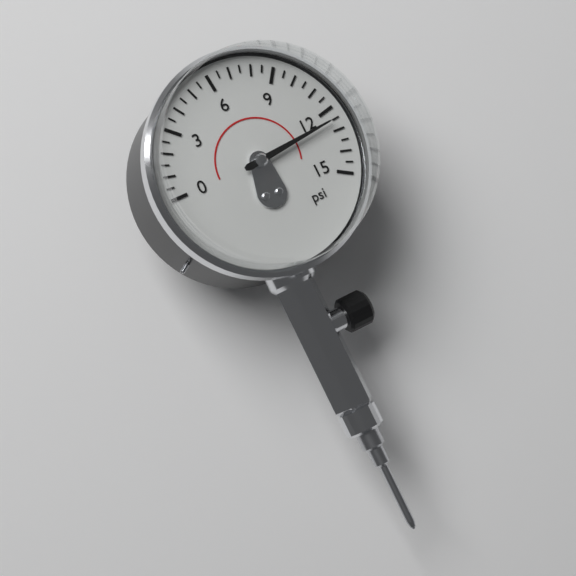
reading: 12.5 psi
